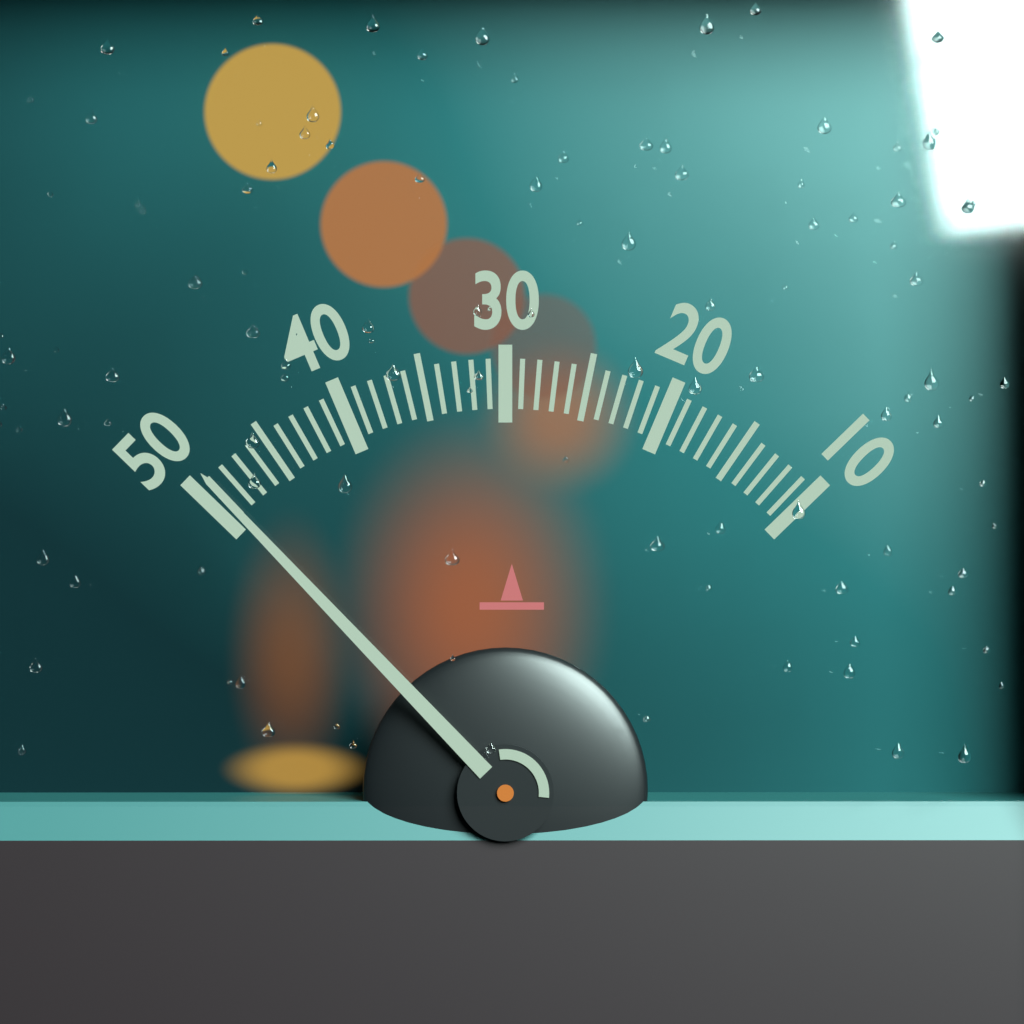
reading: 49 (no unit)
